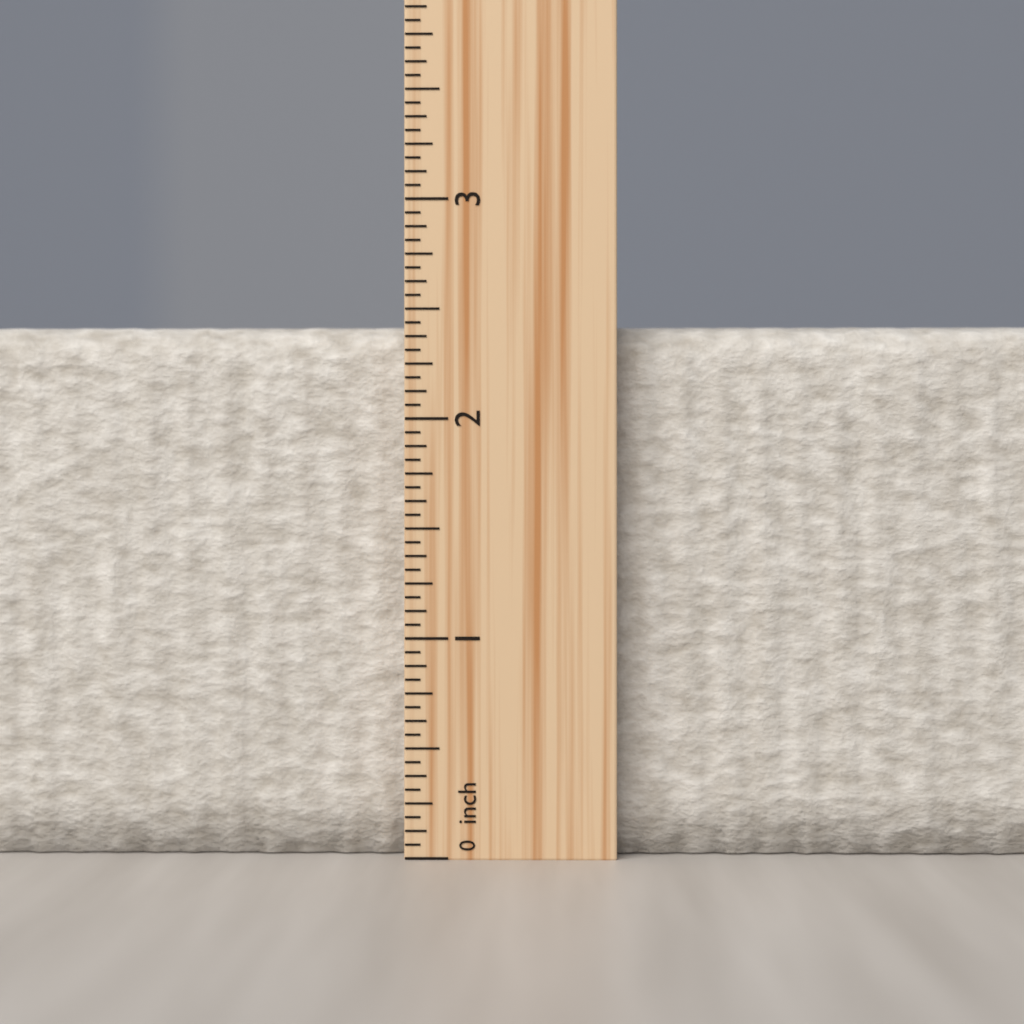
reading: 2.4375 inch
